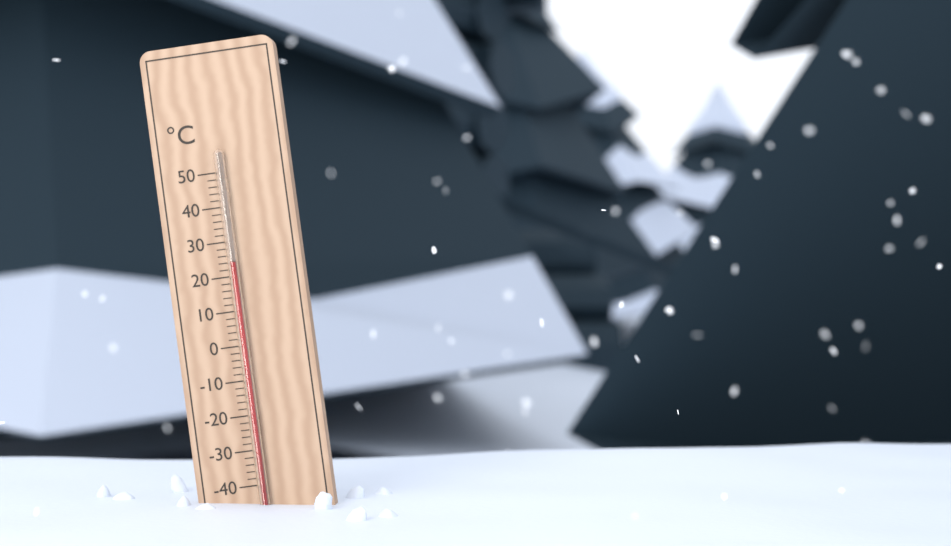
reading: 24 °C
